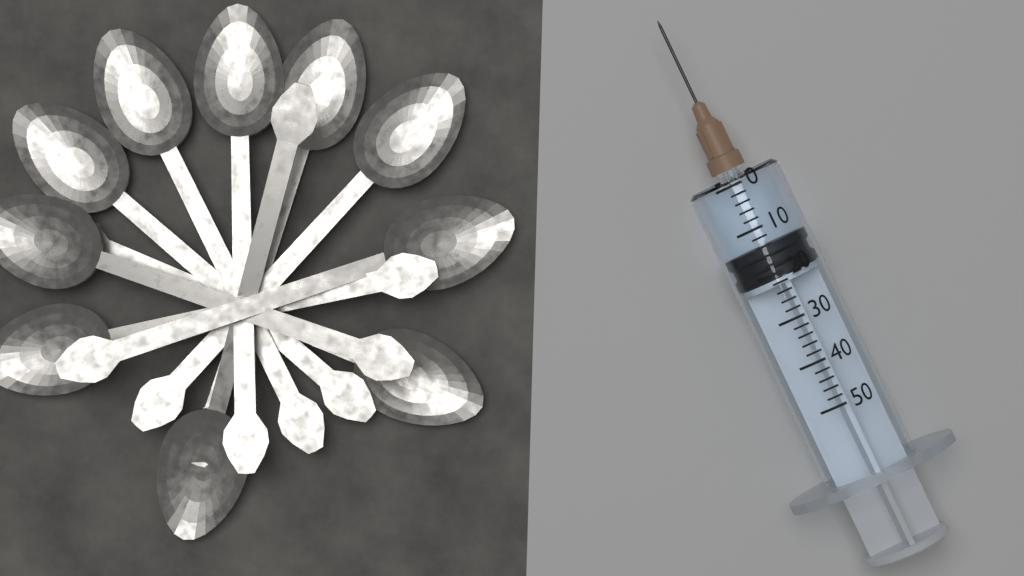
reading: 14 (no unit)
